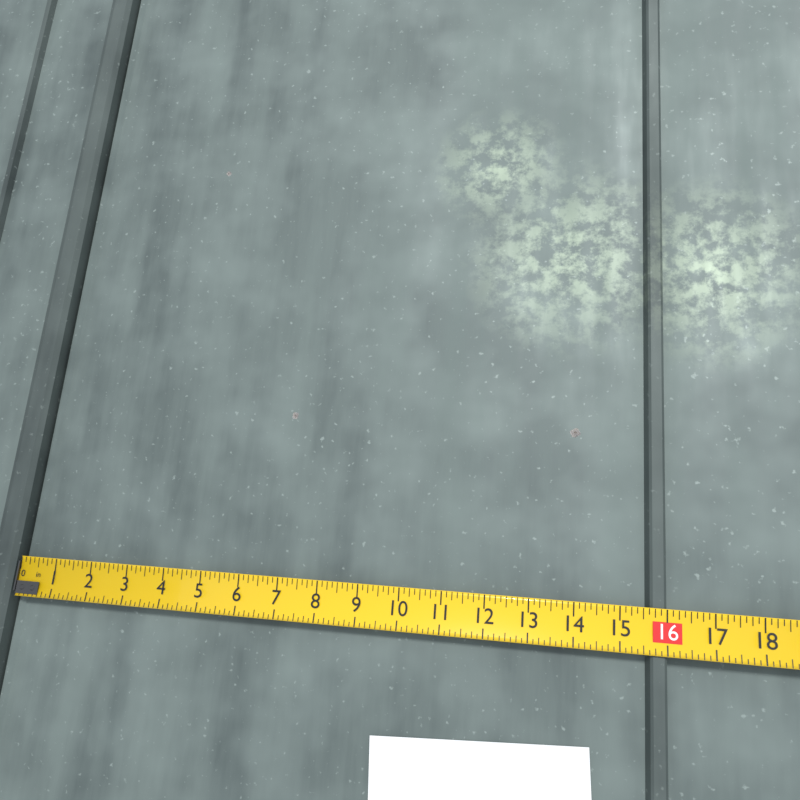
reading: 16.000 in
